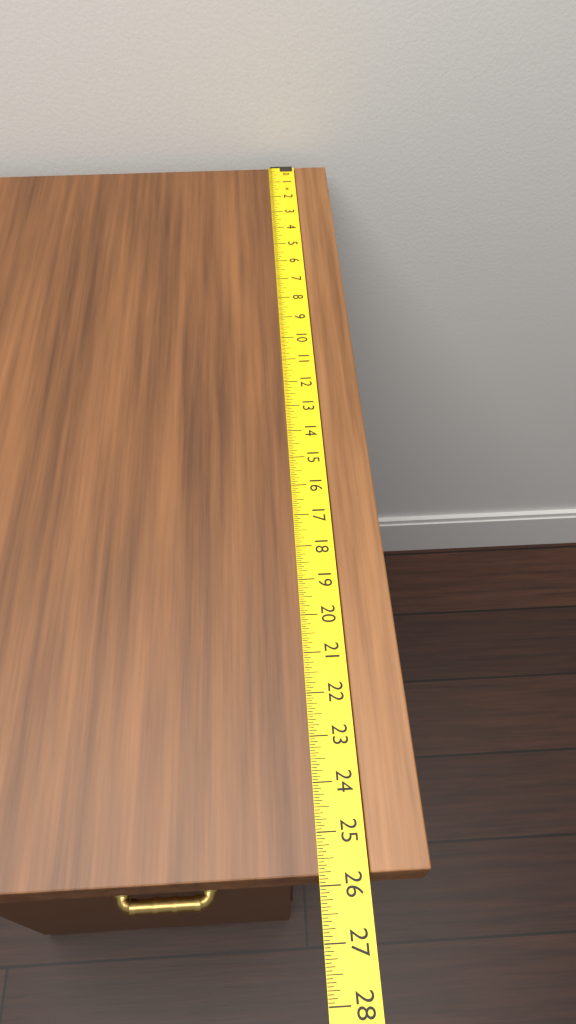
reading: 25.8125 in
